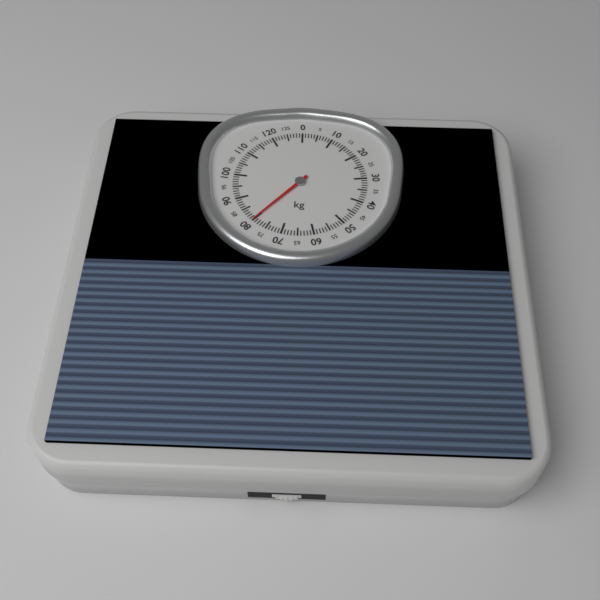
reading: 80 kg
